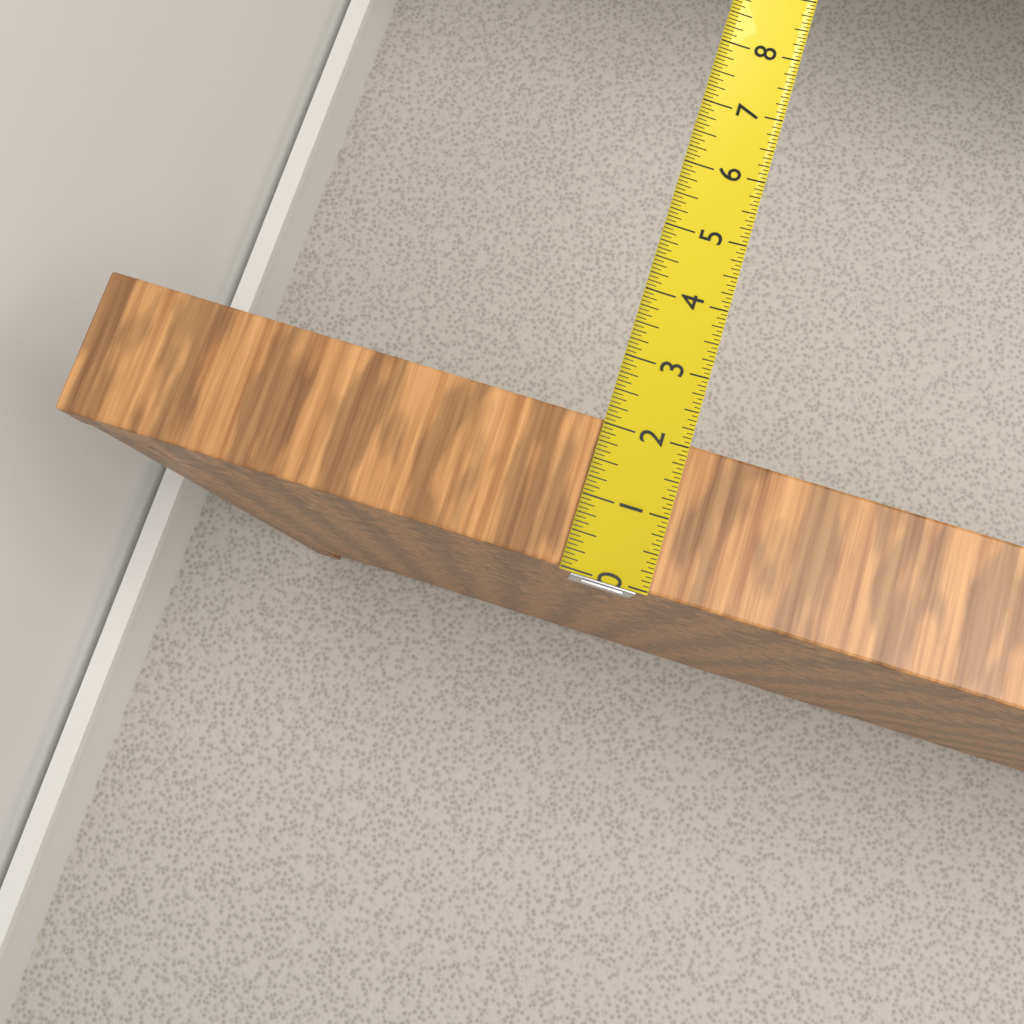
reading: 2.0625 in
